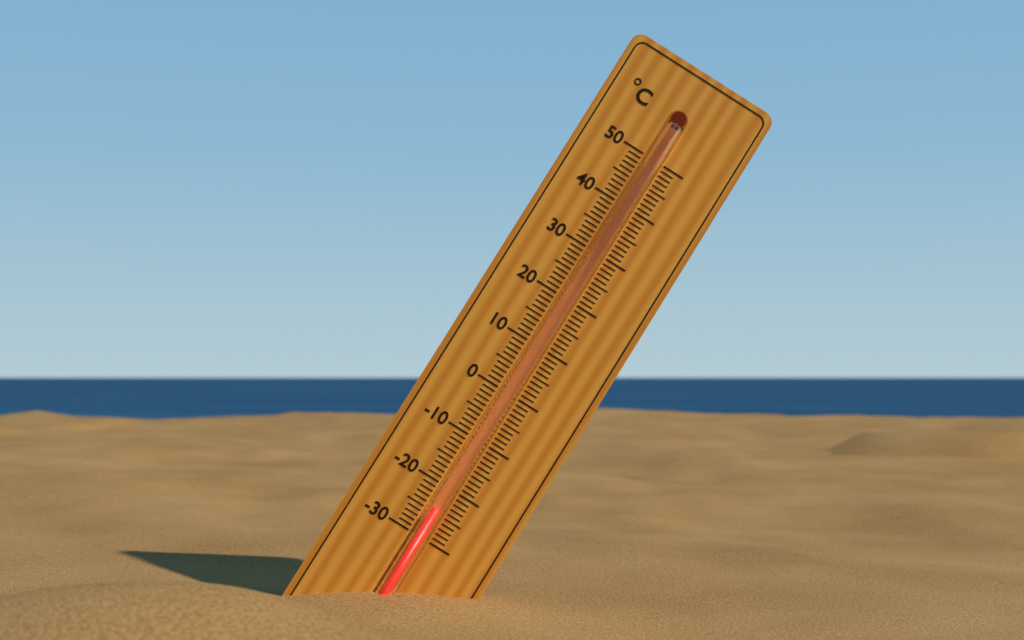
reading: -24 °C
